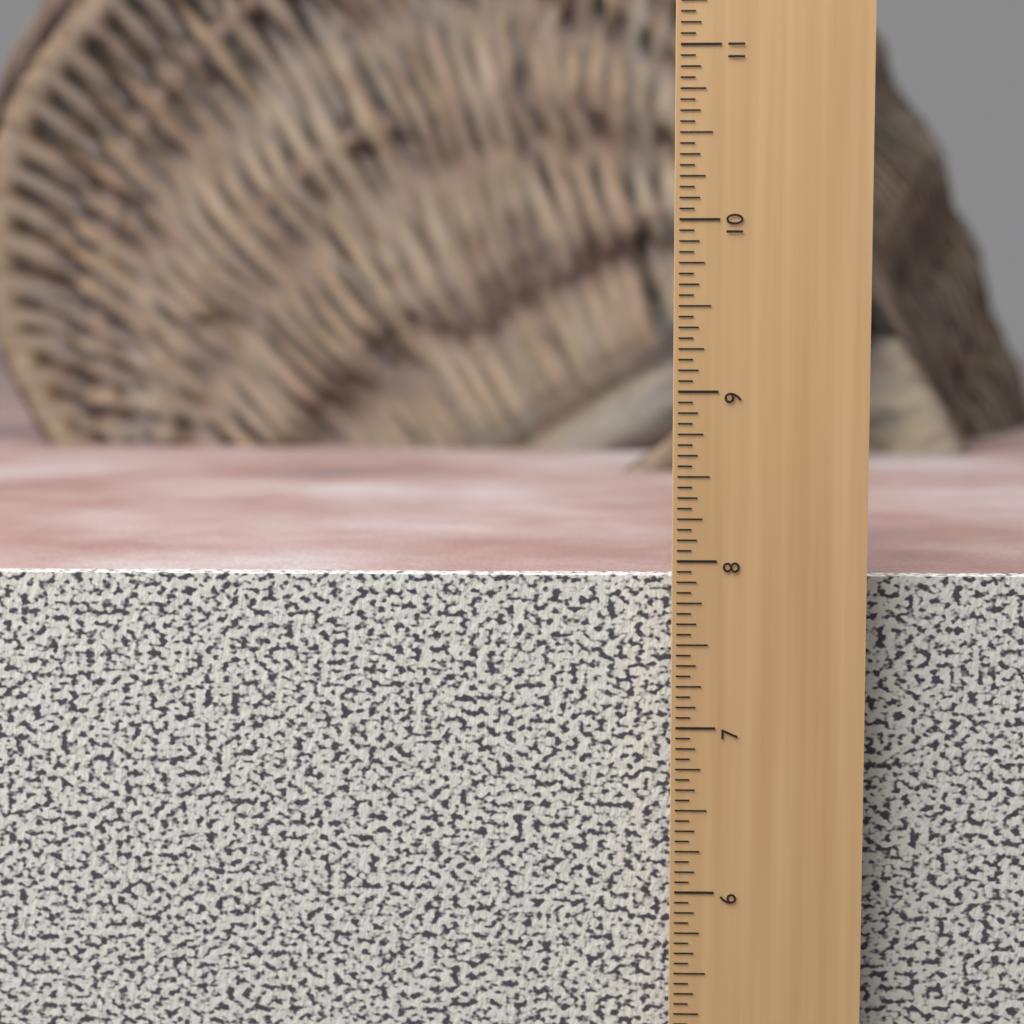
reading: 7.8750 in
